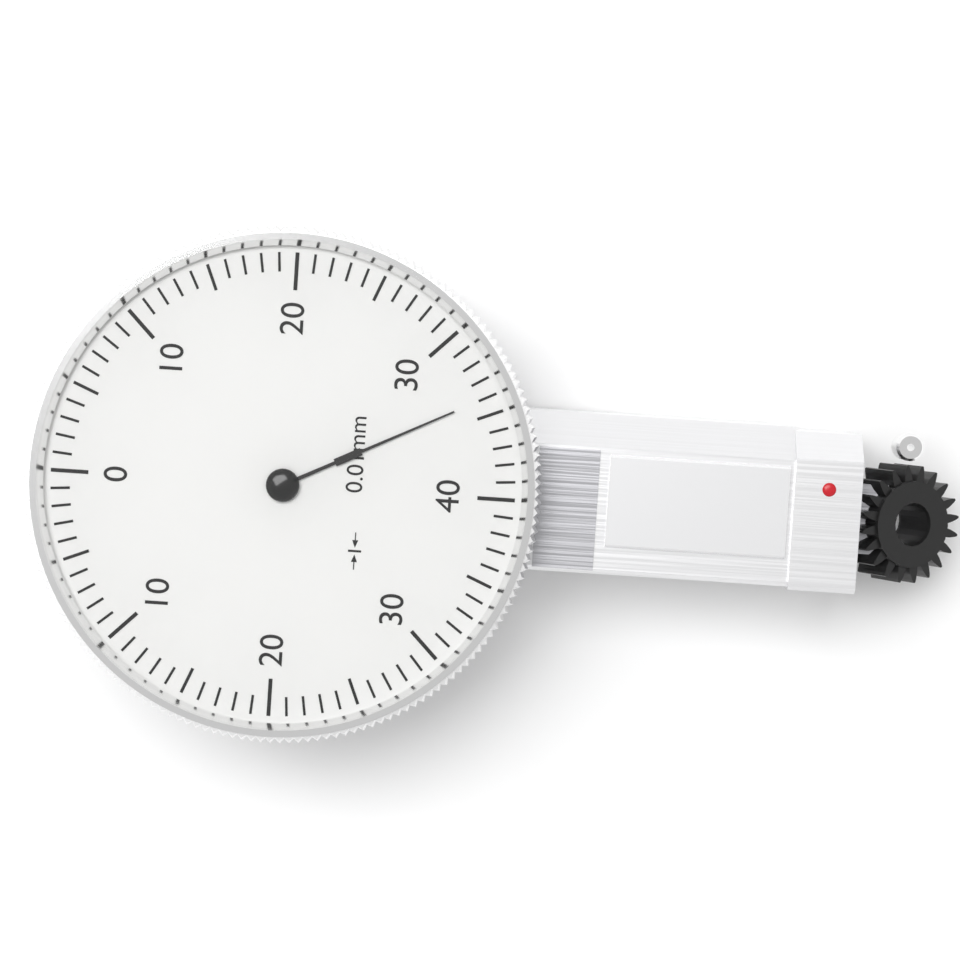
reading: 34 0.01mm
